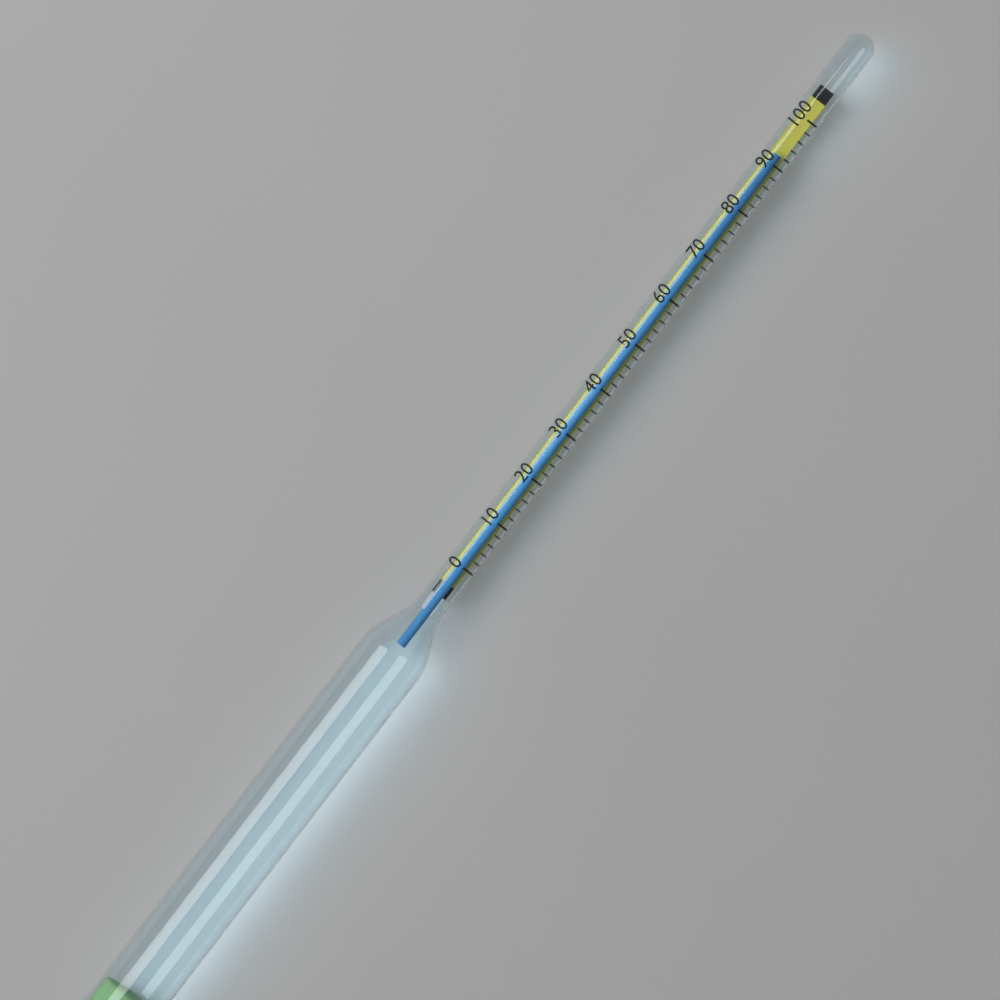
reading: 92 (no unit)
